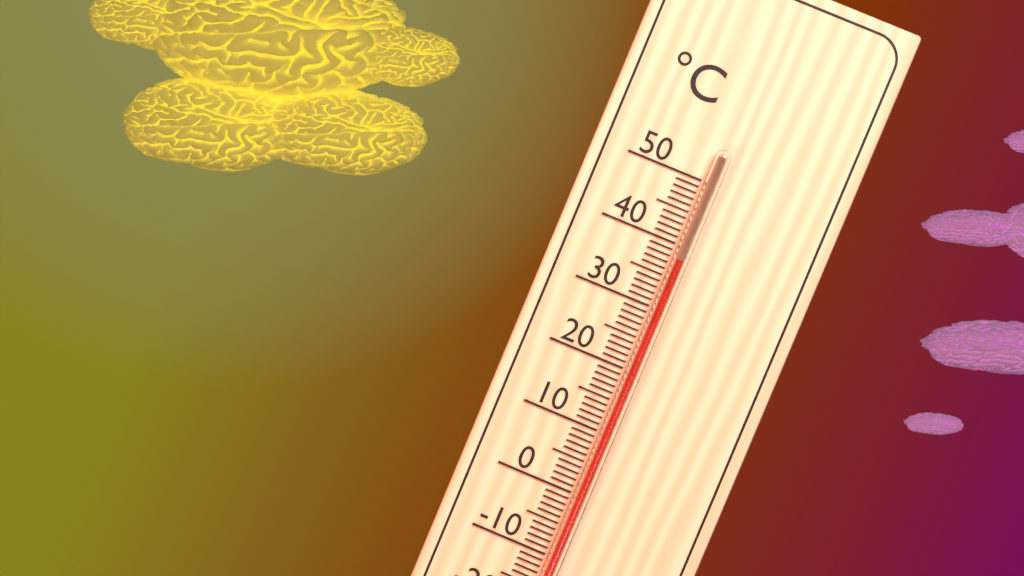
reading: 38 °C
